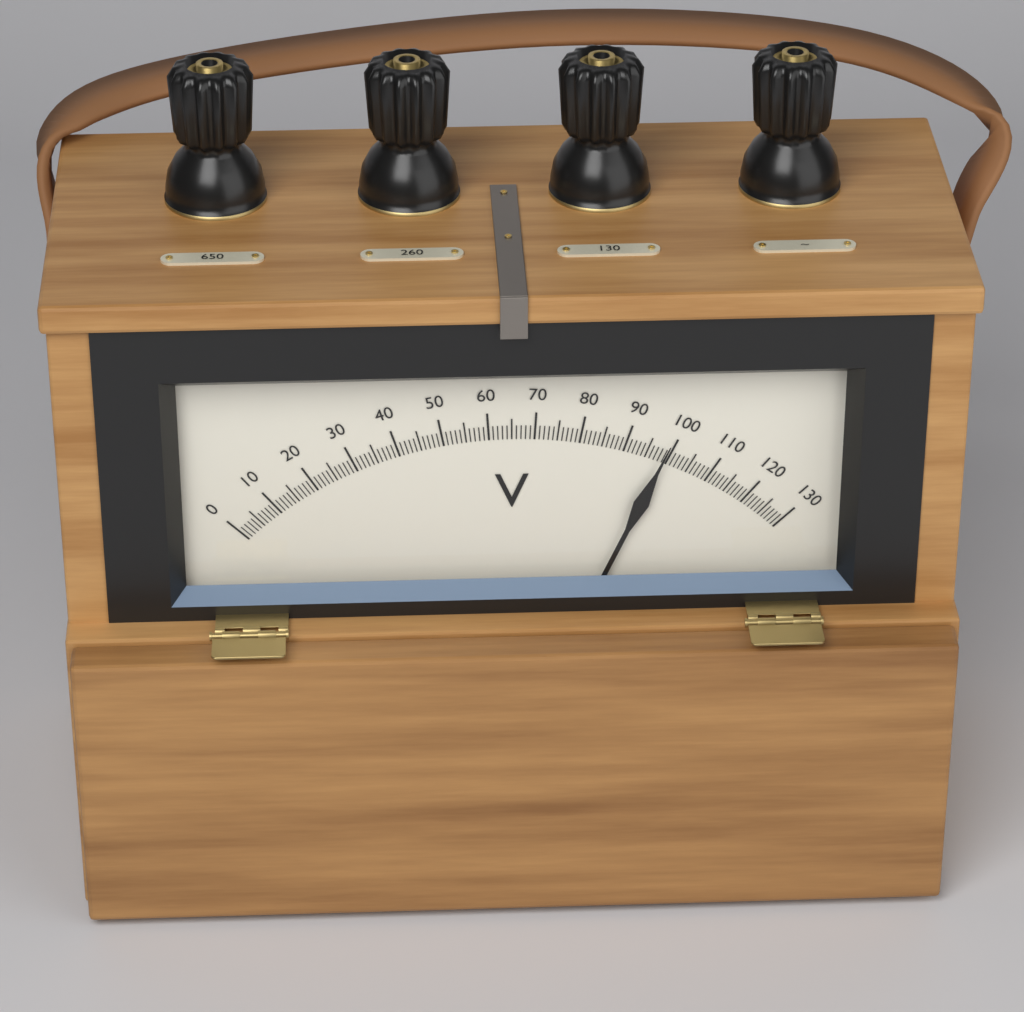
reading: 99 V
